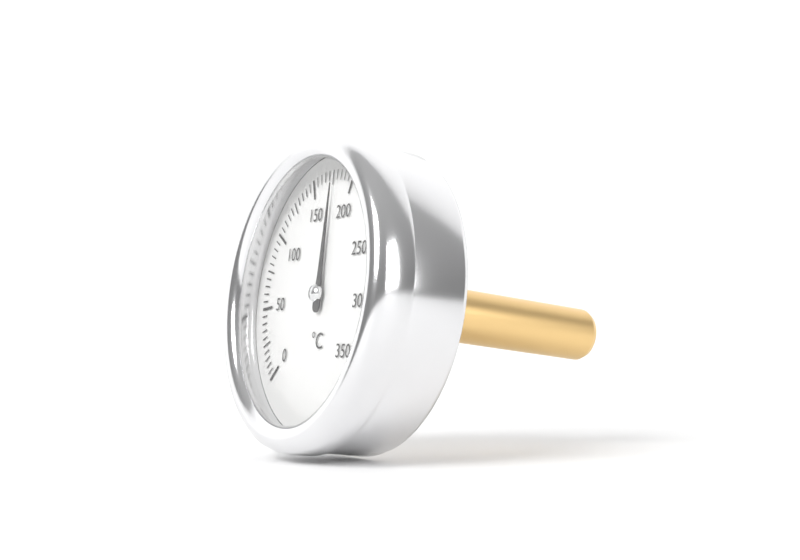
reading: 175 °C
